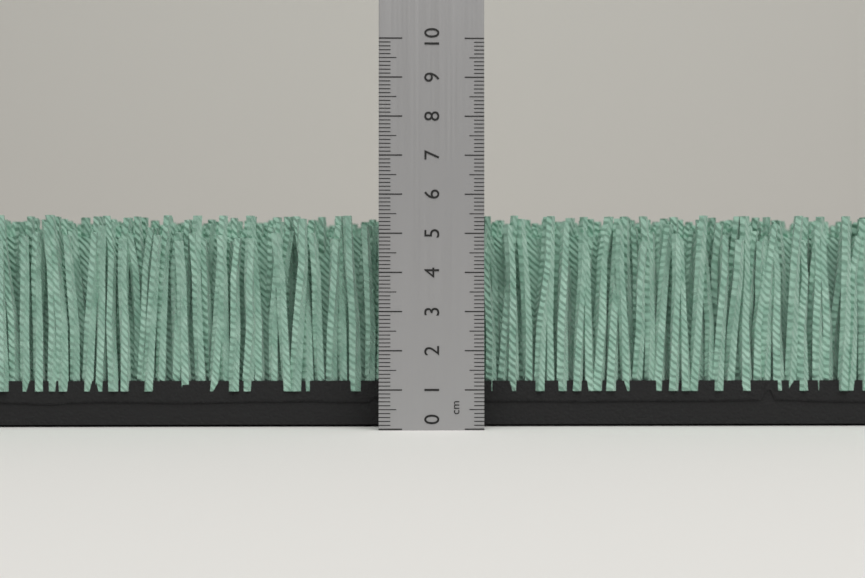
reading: 5.5 cm
